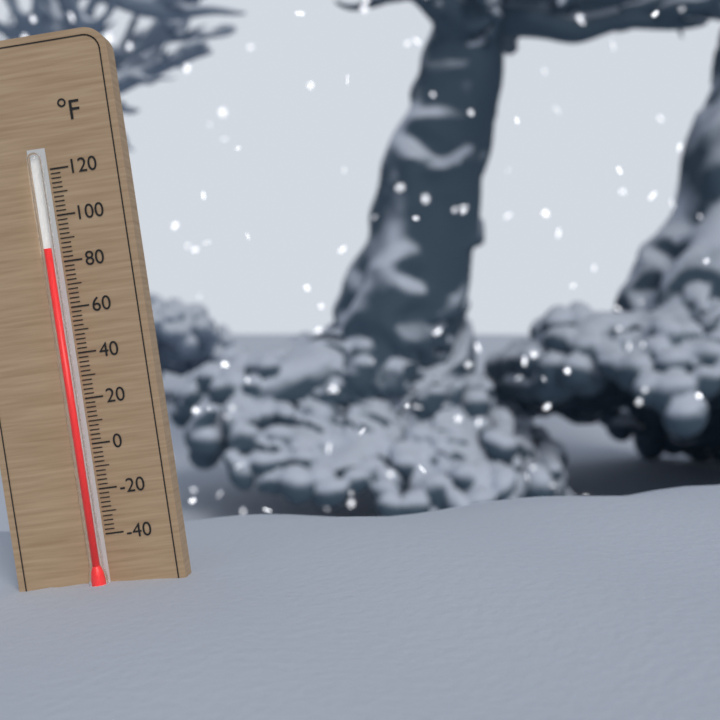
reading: 86 °F
